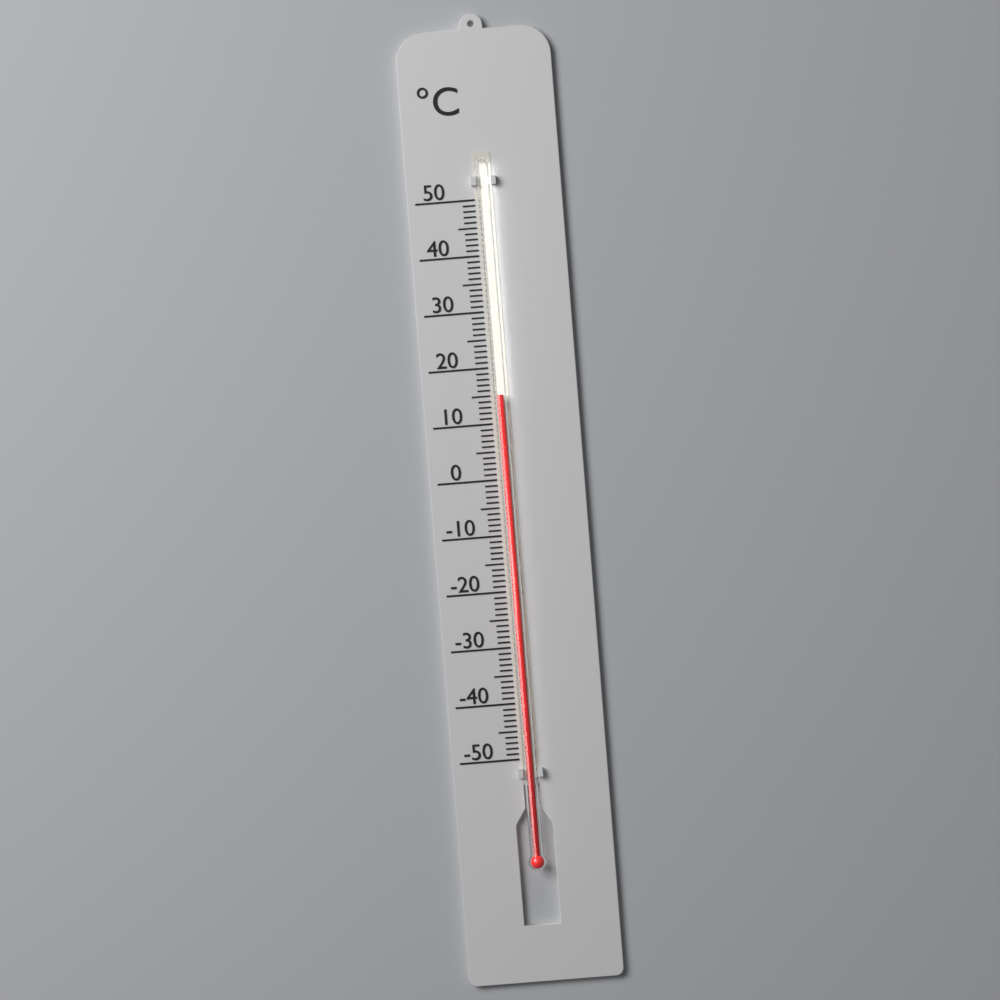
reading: 15 °C
